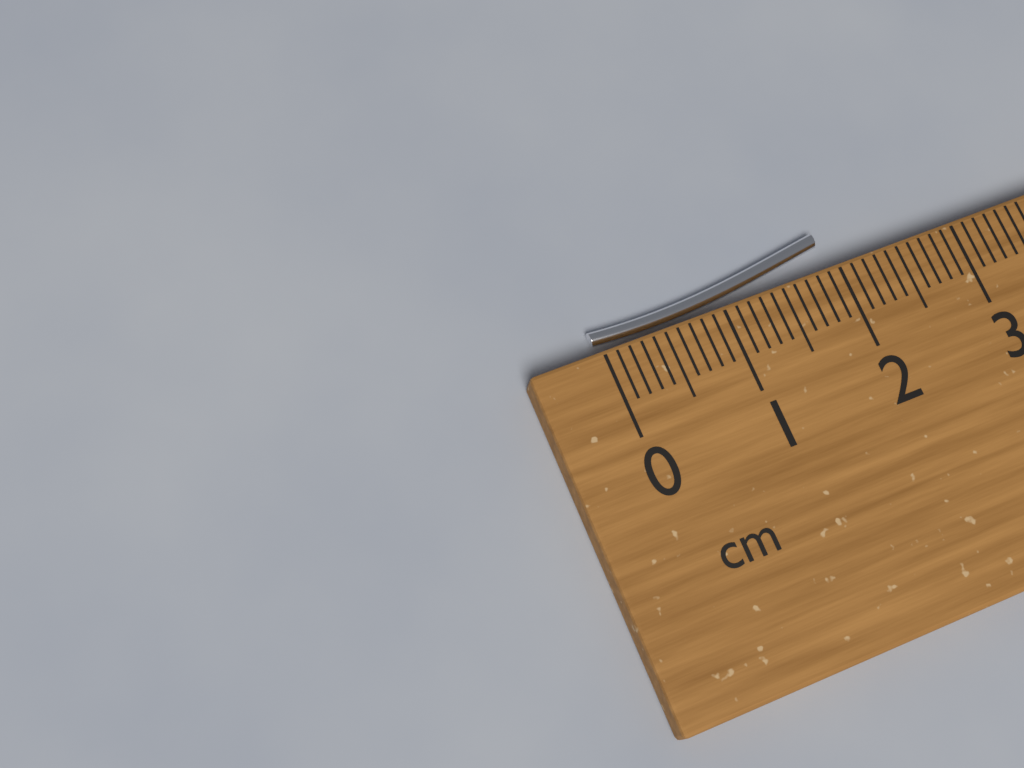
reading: 2.0 cm
